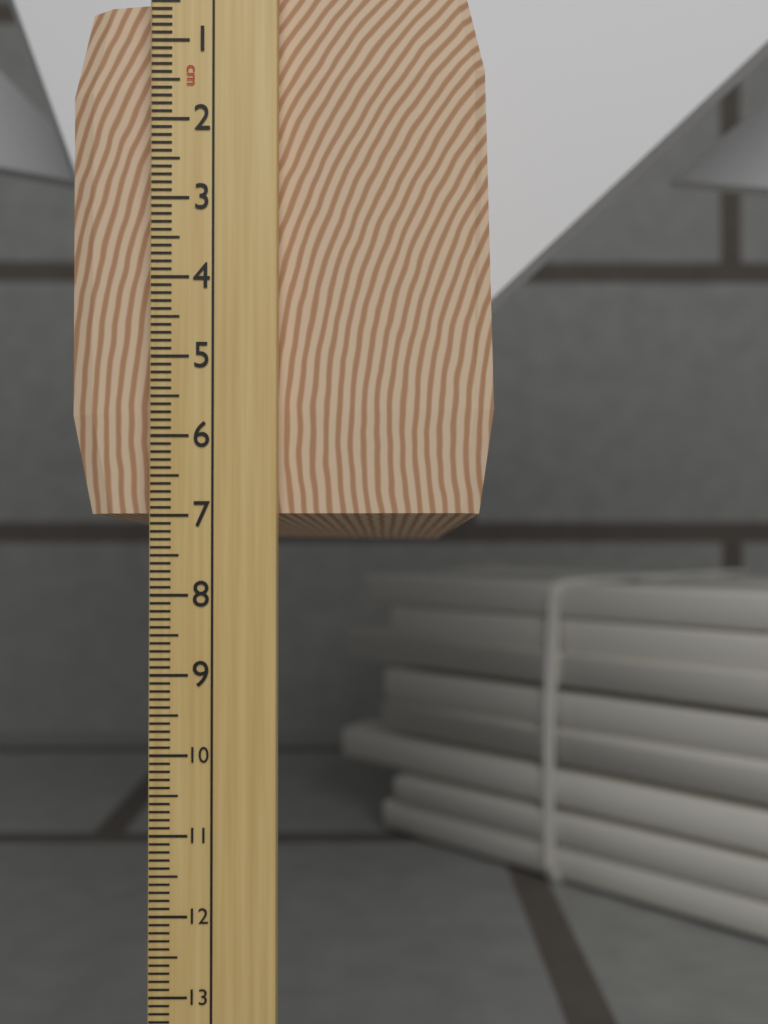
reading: 7.4 cm
